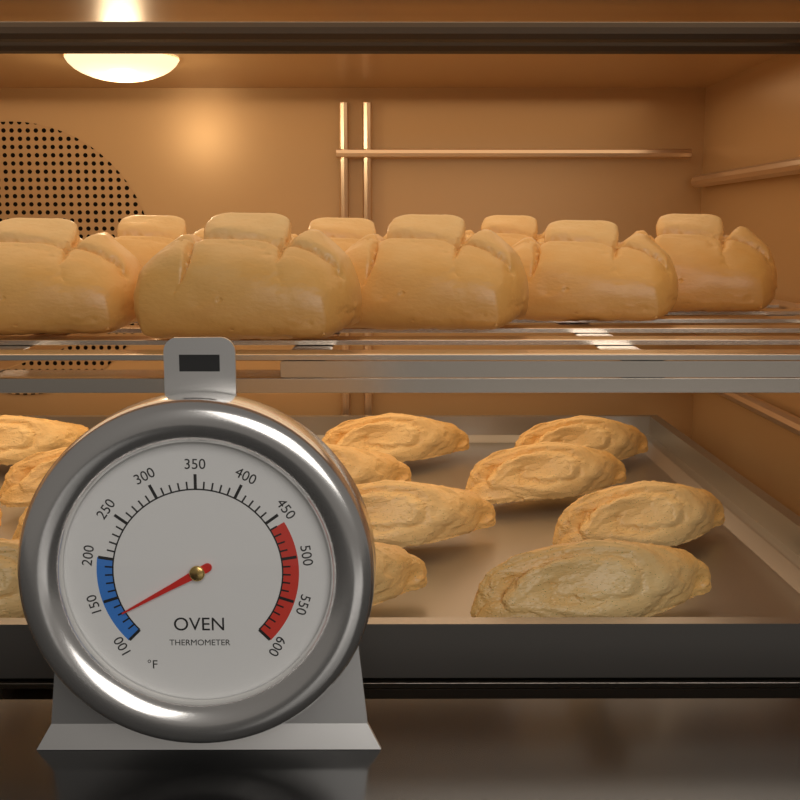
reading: 130 °F
